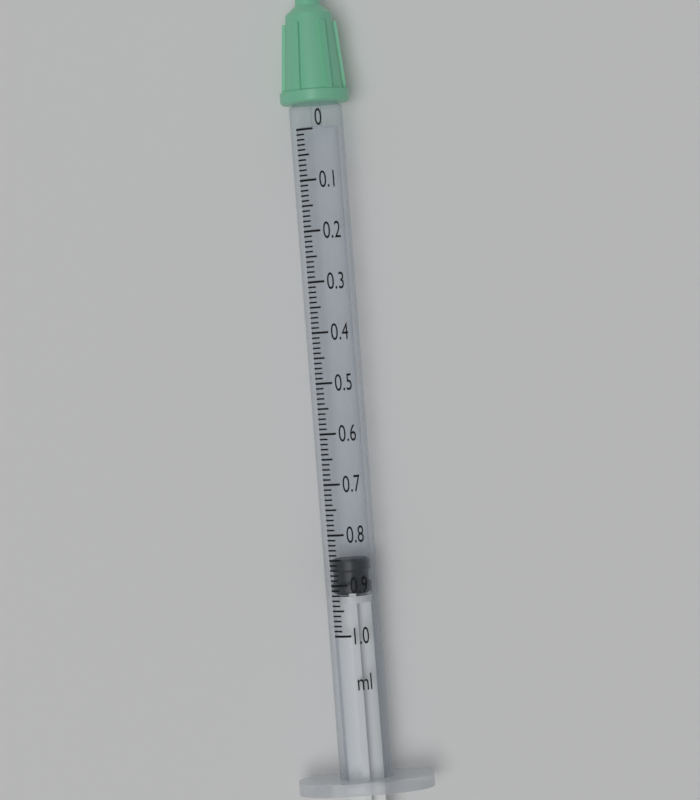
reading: 0.85 ml
